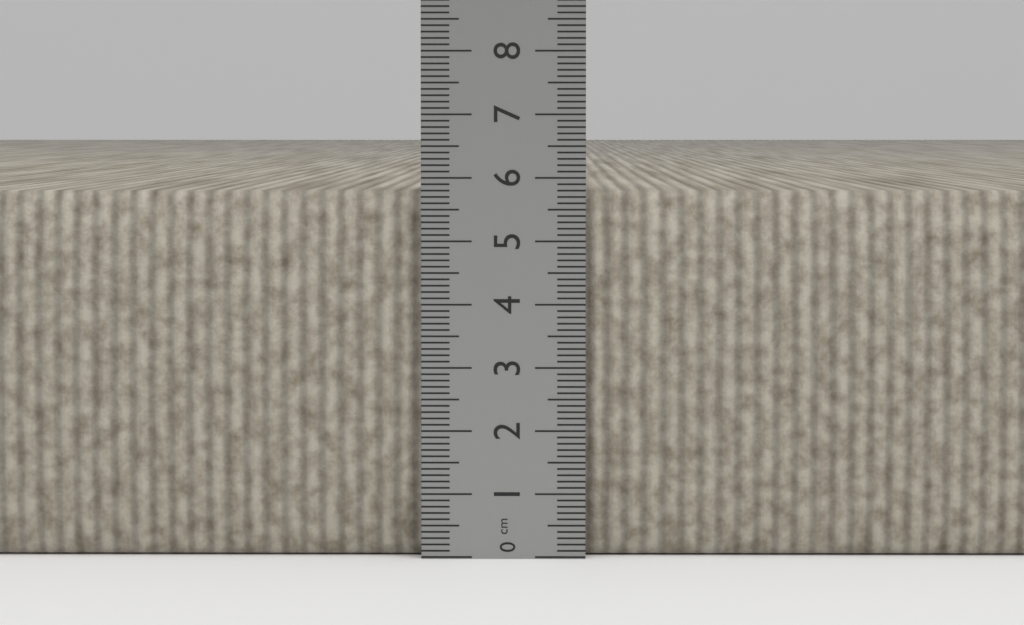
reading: 5.8 cm
